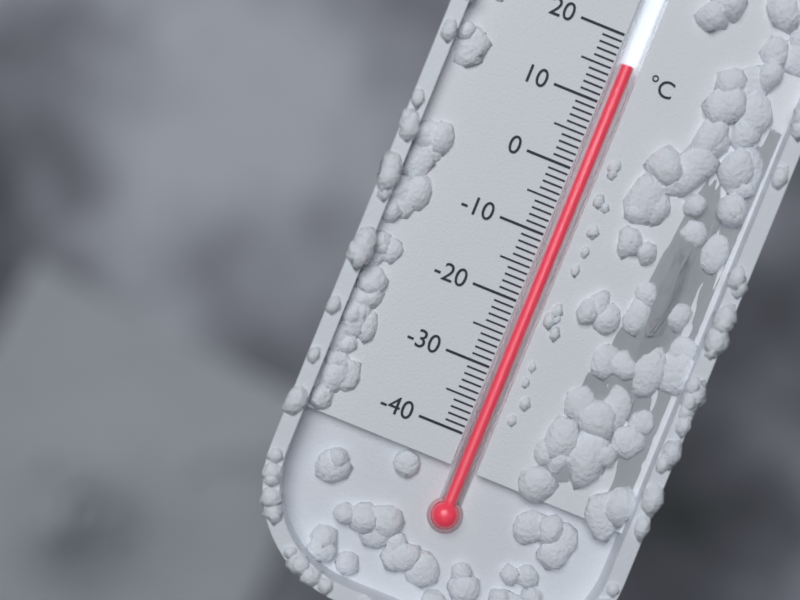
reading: 16 °C
